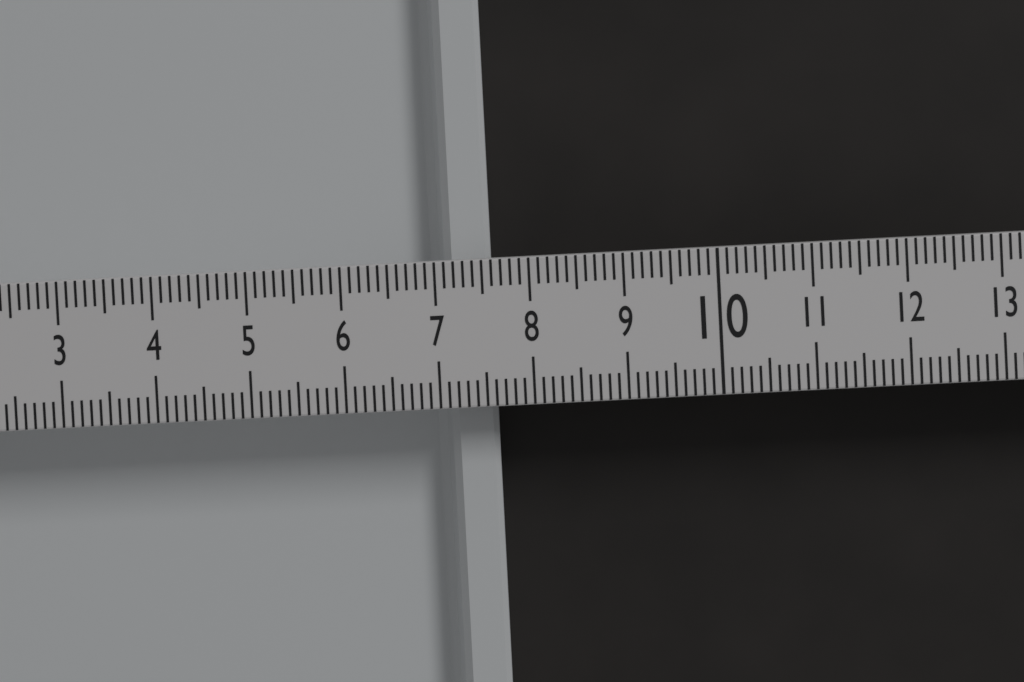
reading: 7.6 (no unit)
